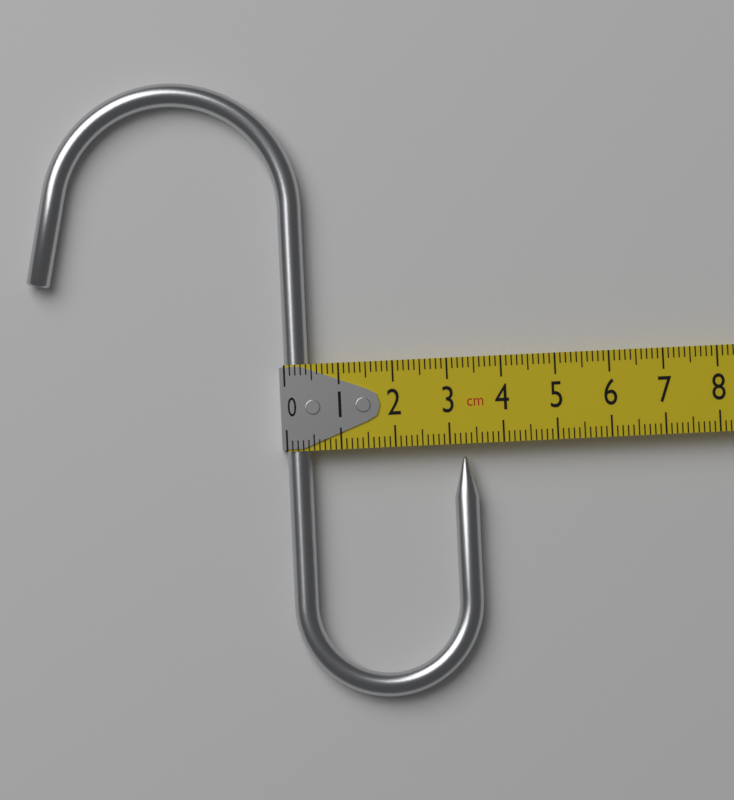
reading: 3.5 cm
